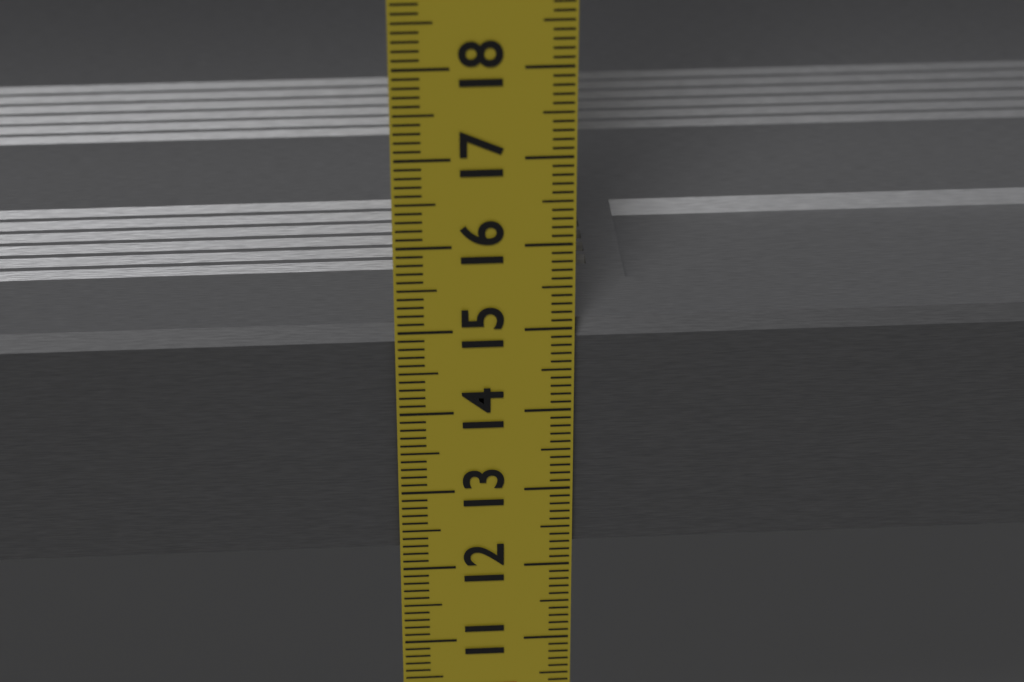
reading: 15.0 cm
